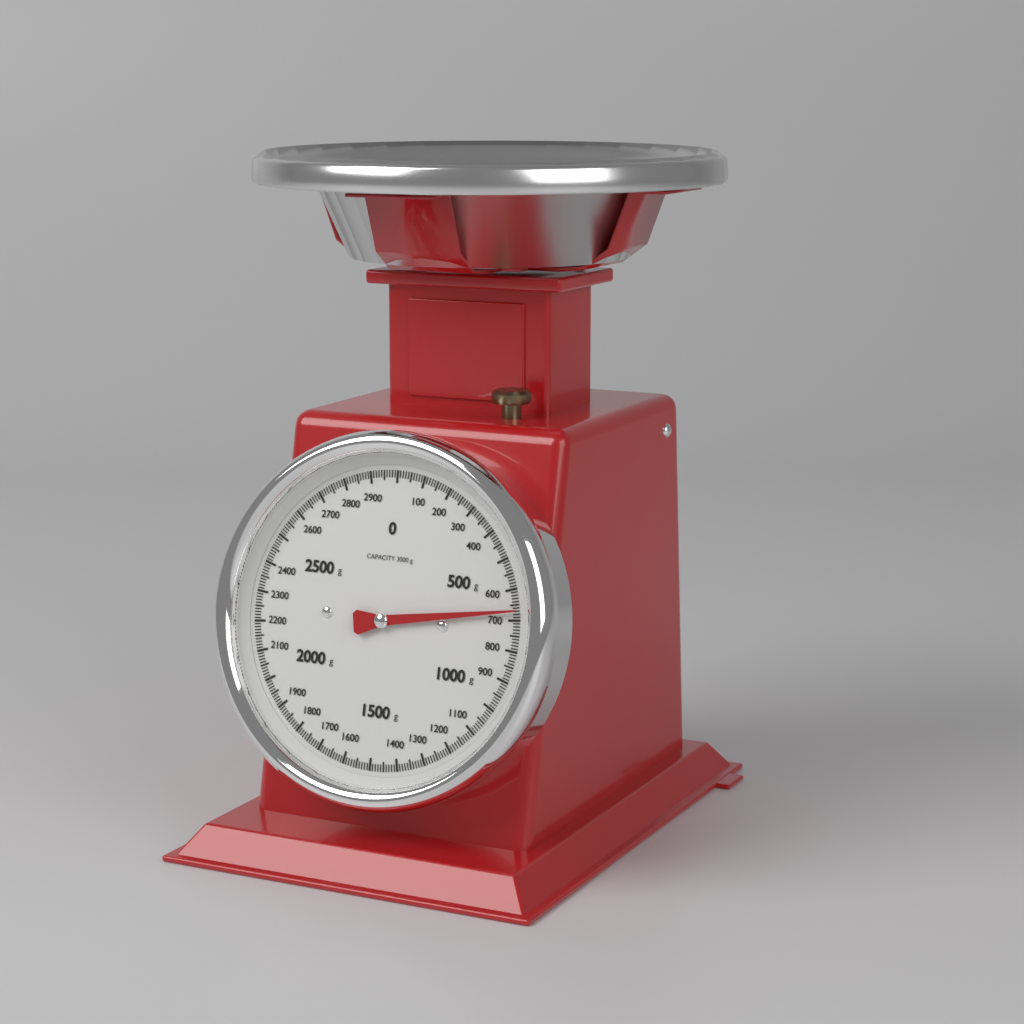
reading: 670 g
